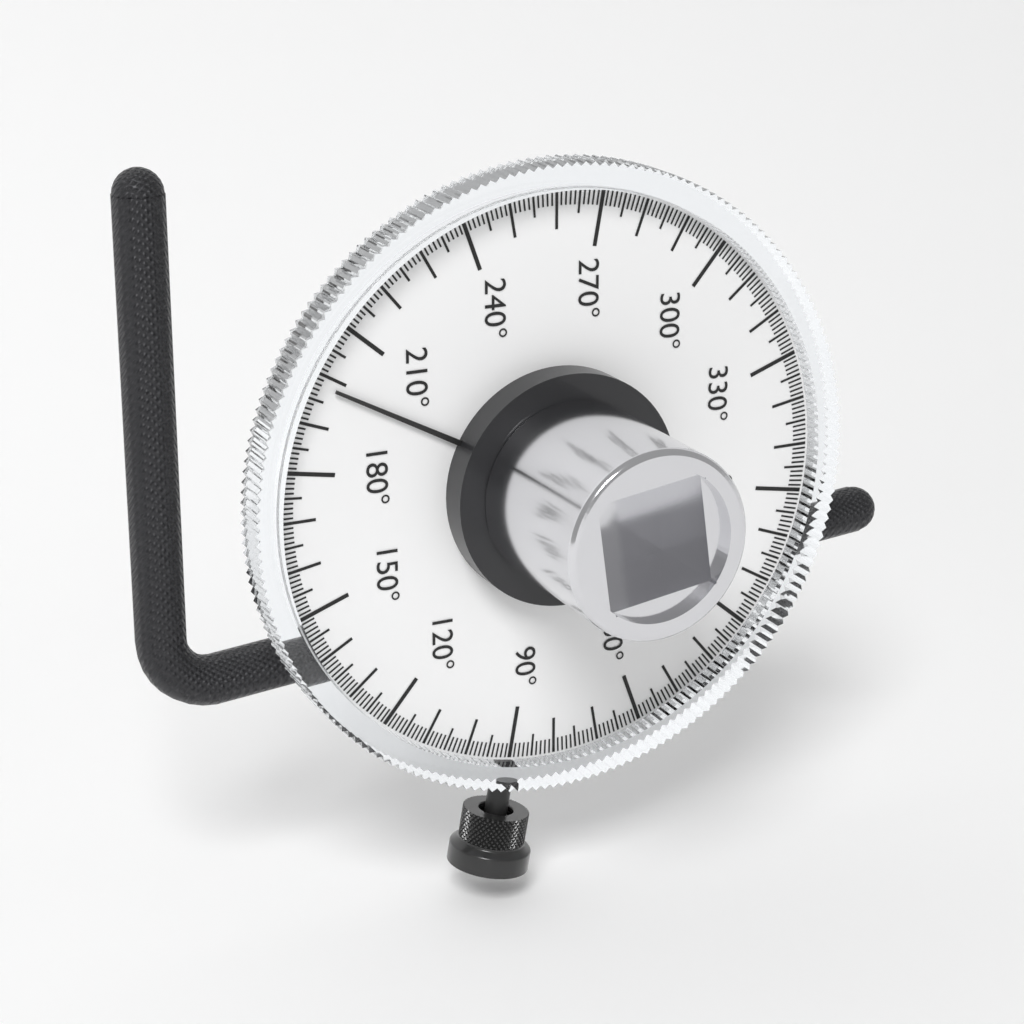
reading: 198 °
